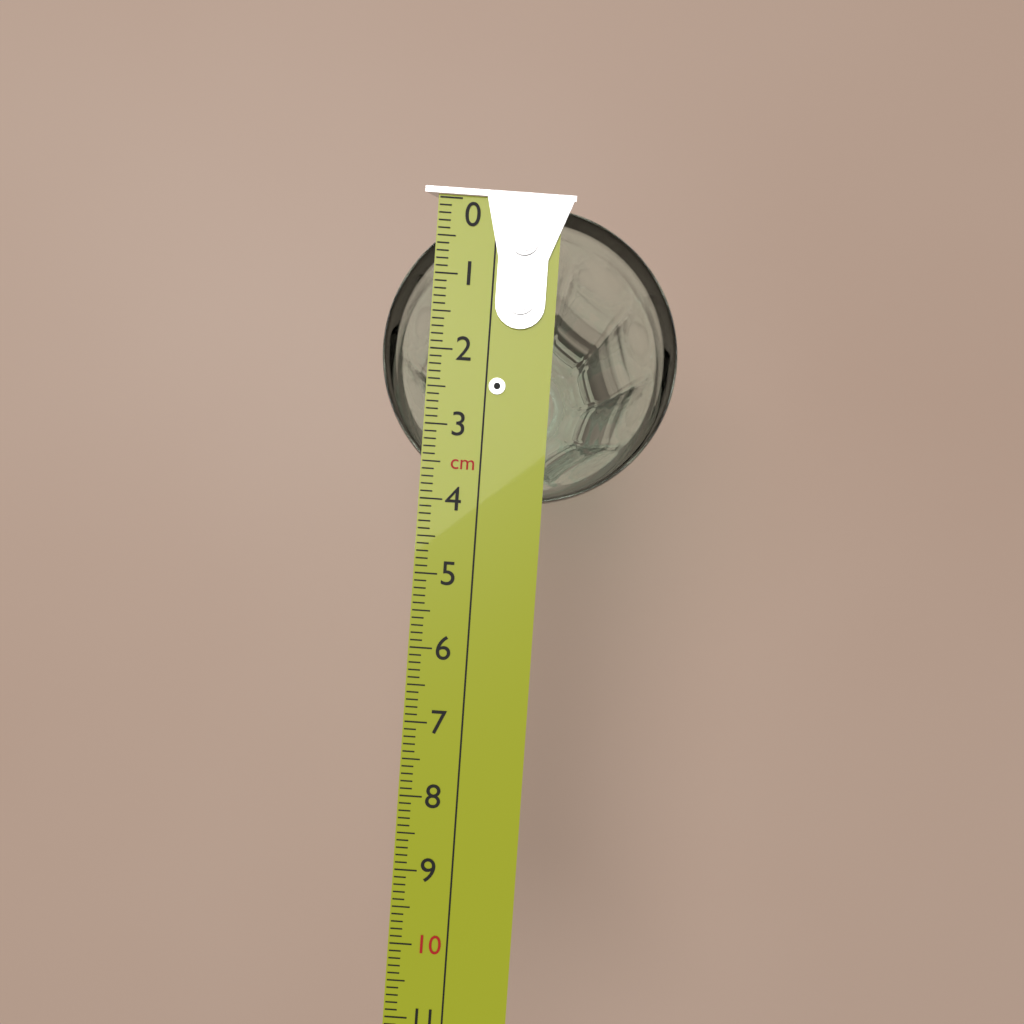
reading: 4.0 cm
